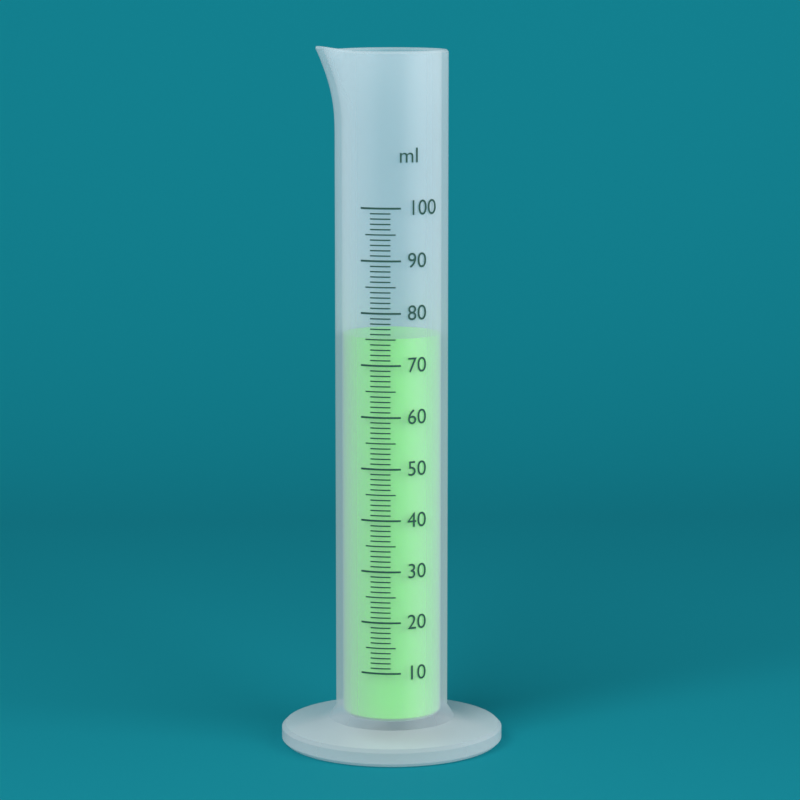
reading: 75 ml
